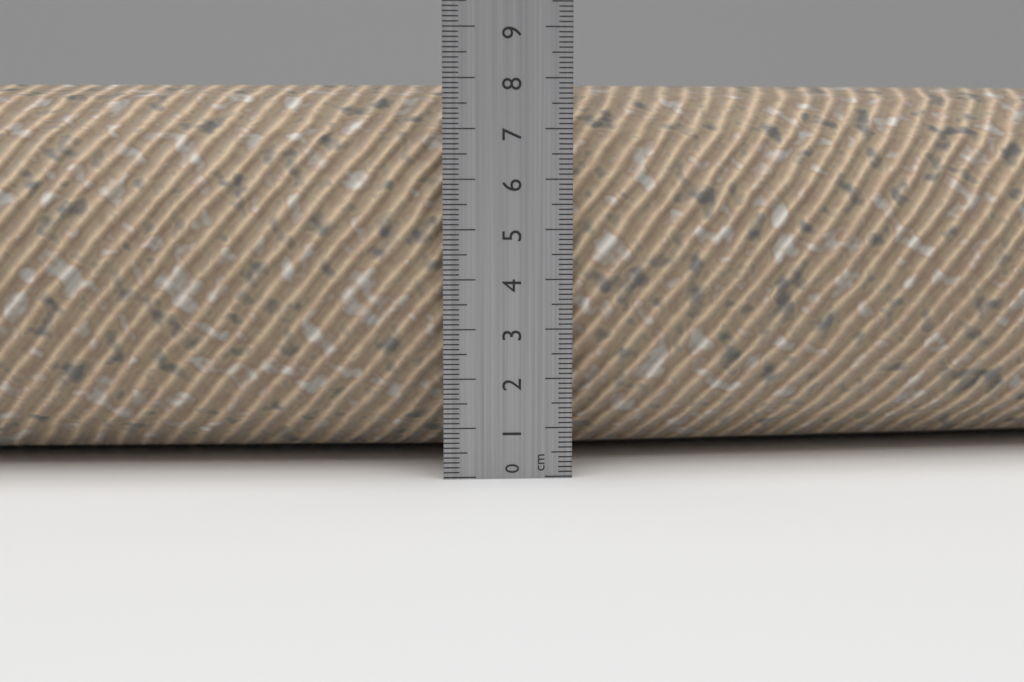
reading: 8.0 cm
